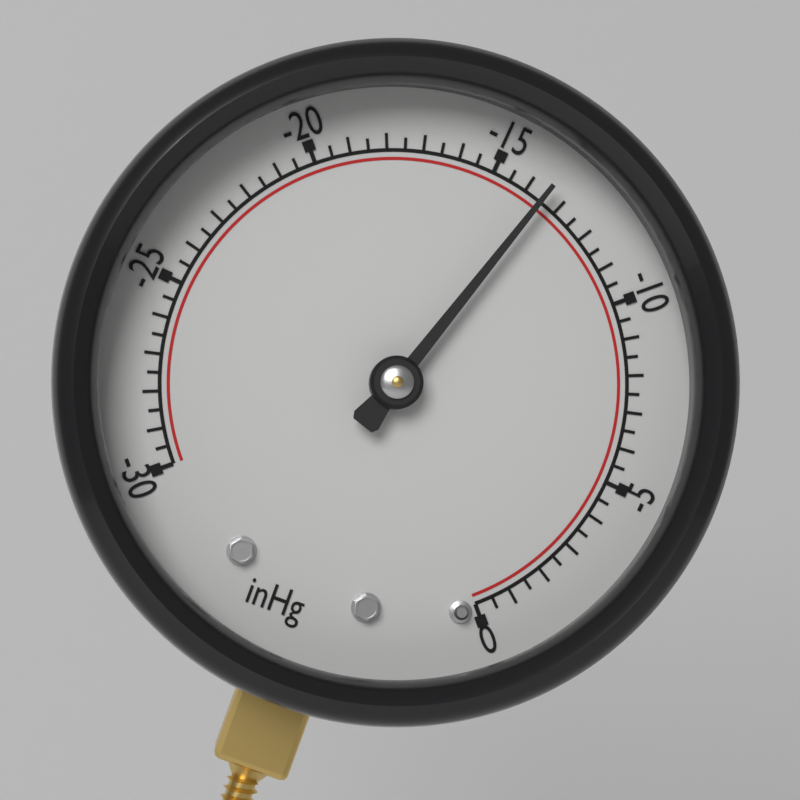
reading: -13.5 inHg
